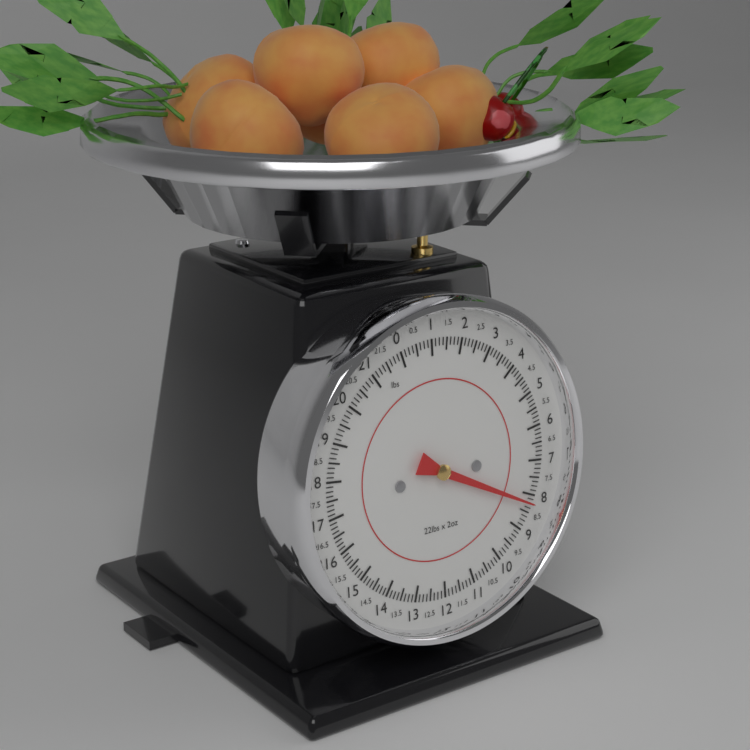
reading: 8.250 lbs
